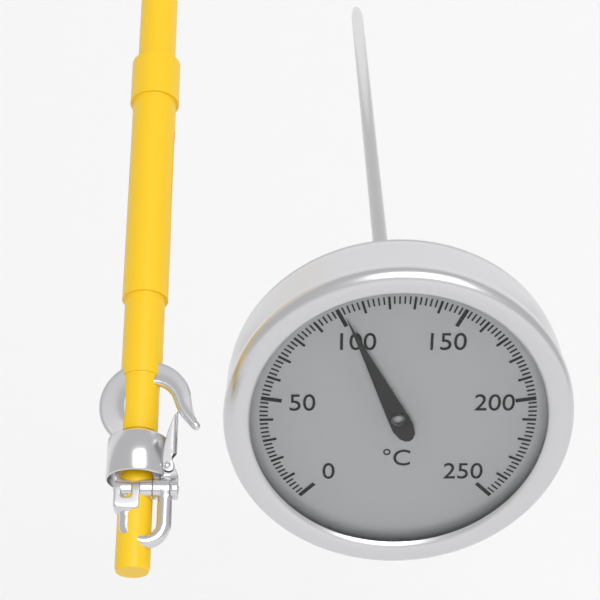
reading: 102 °C
